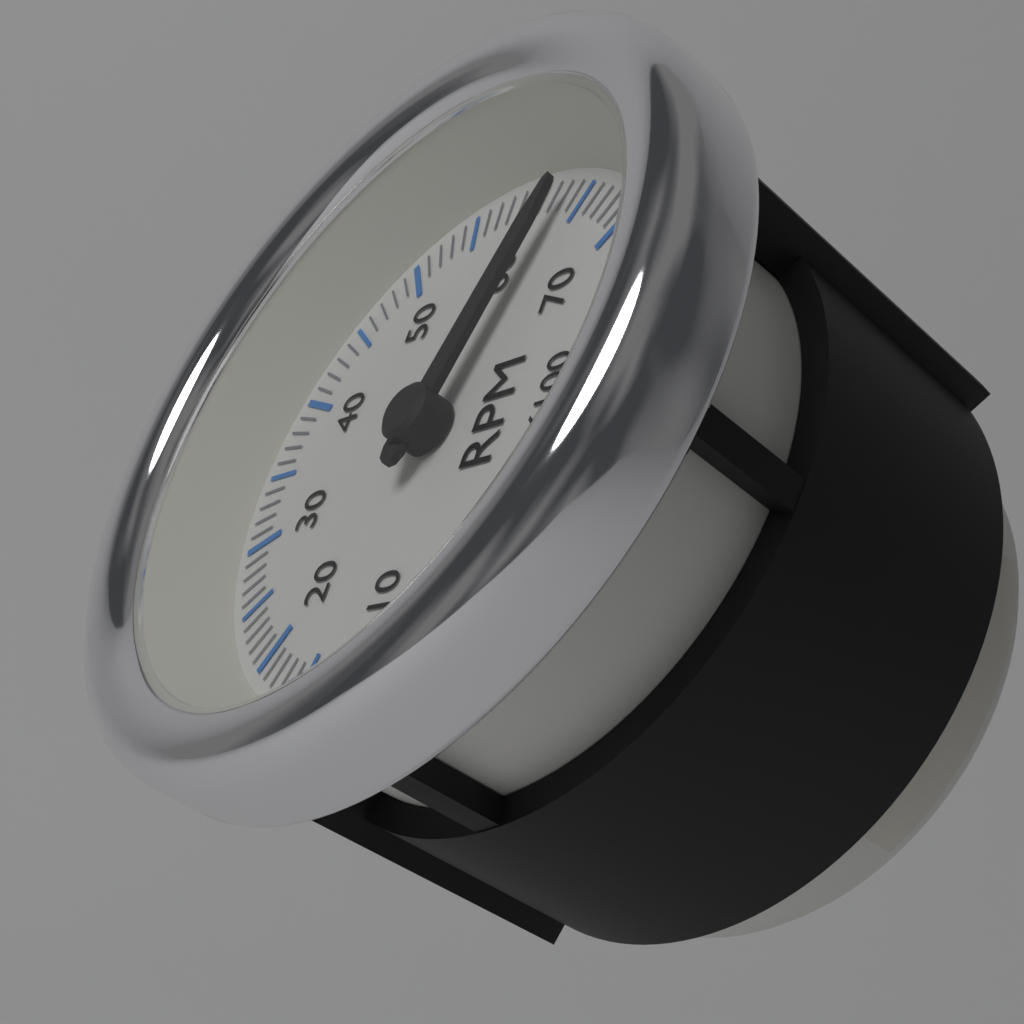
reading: 6300 RPM
